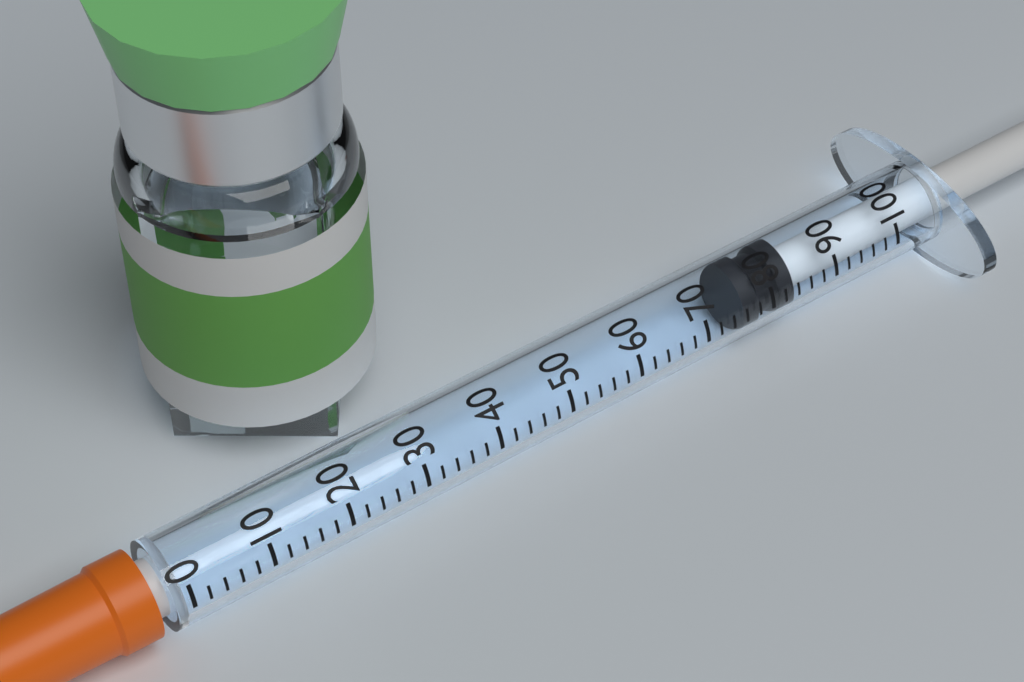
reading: 76 (no unit)
